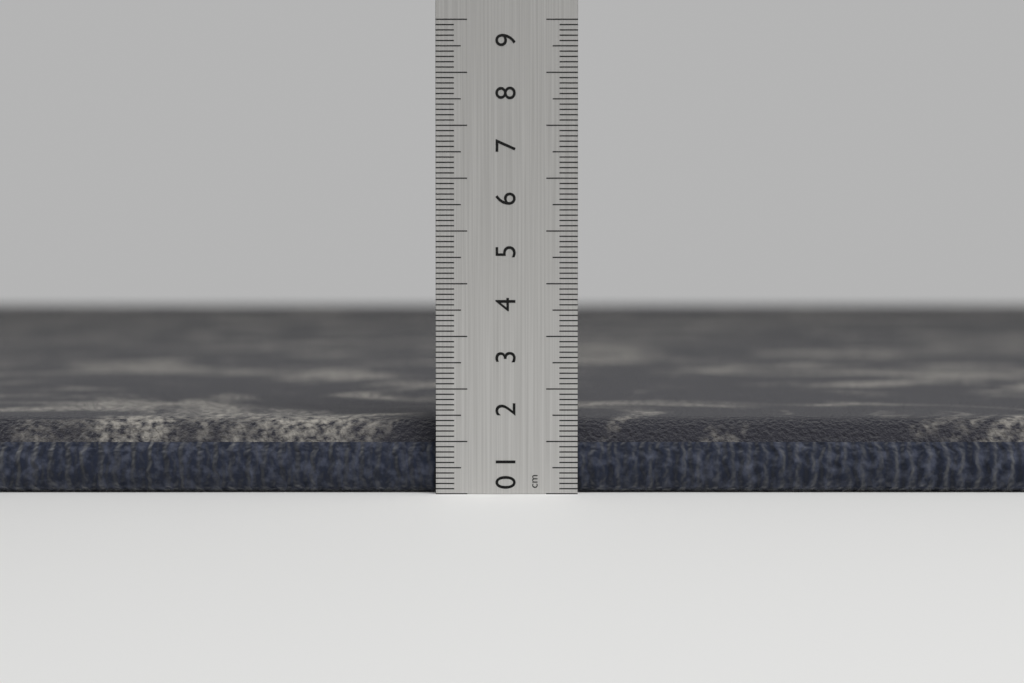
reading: 1.4 cm
